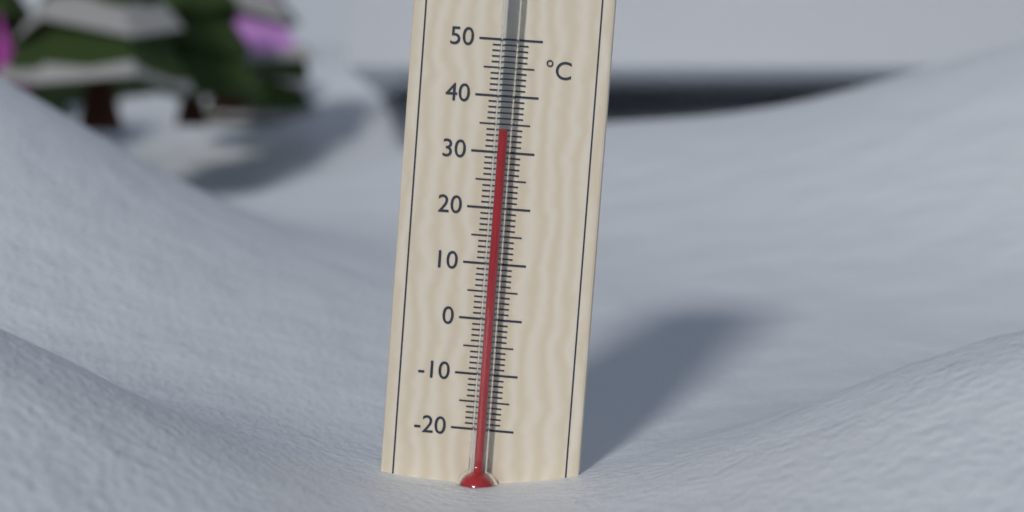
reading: 34 °C
